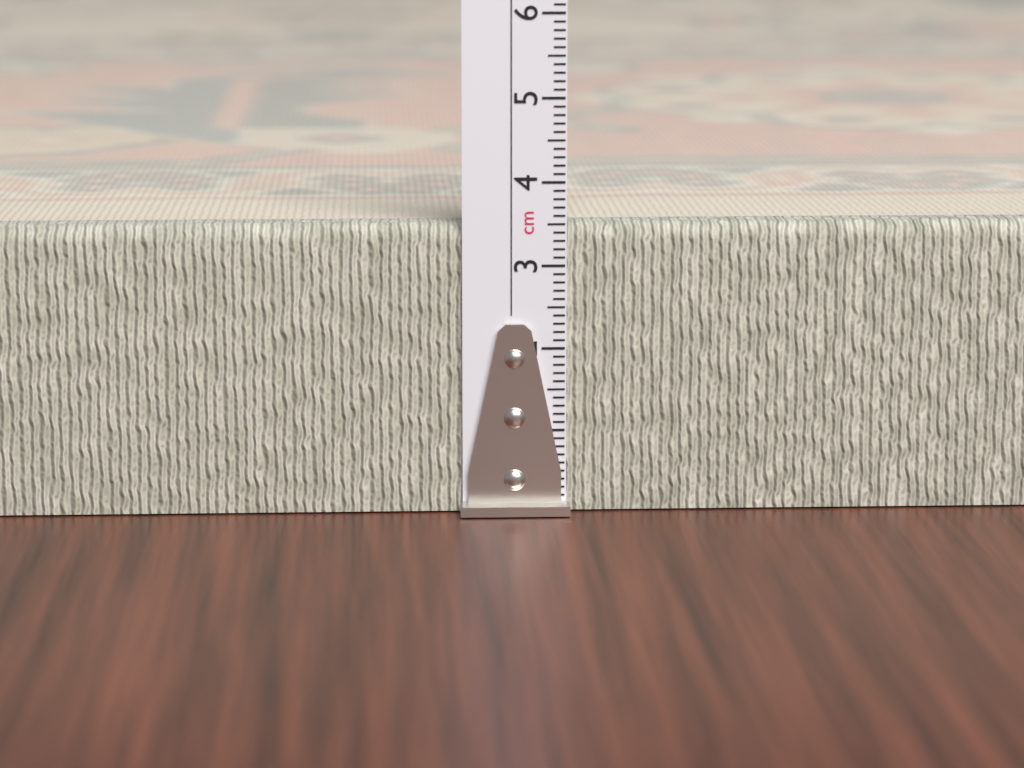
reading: 3.5 cm
